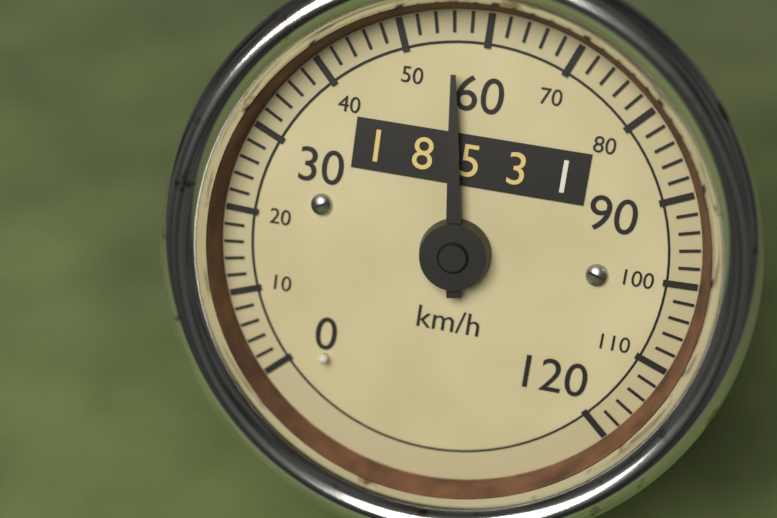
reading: 56 km/h
